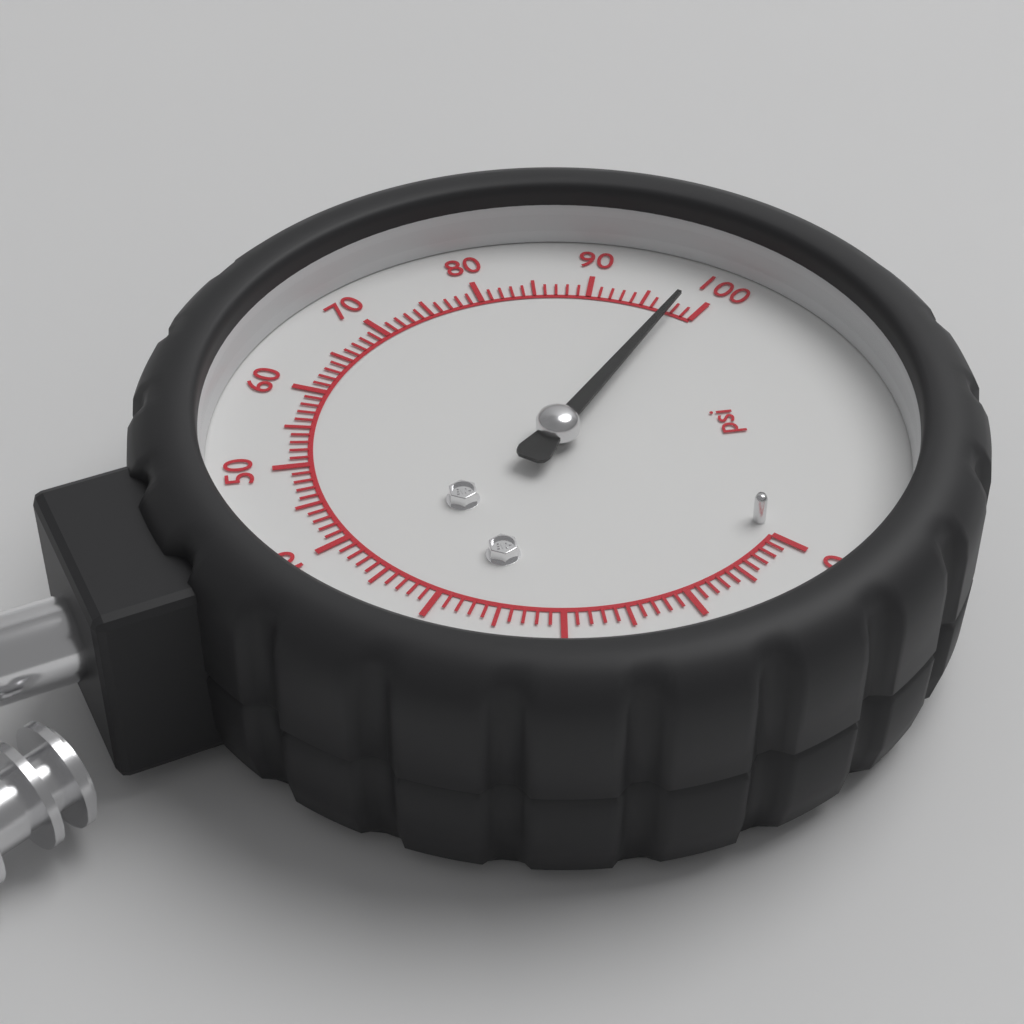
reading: 98 psi
